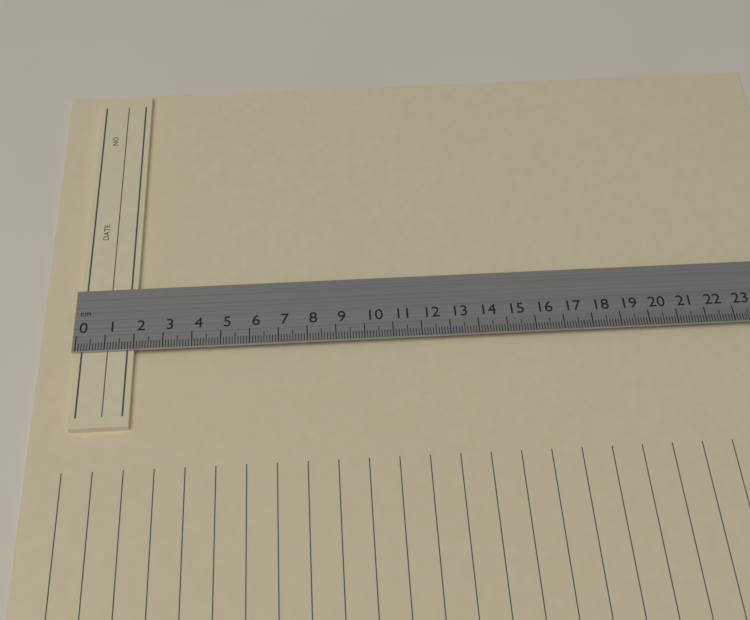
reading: 2.0 cm
